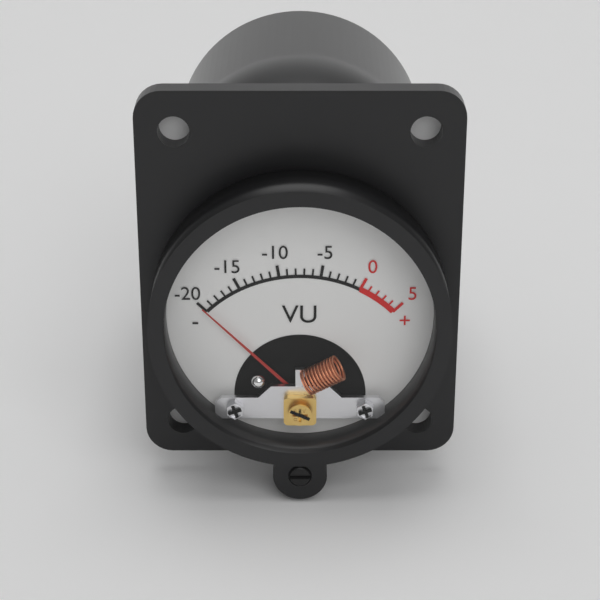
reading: -20 VU
